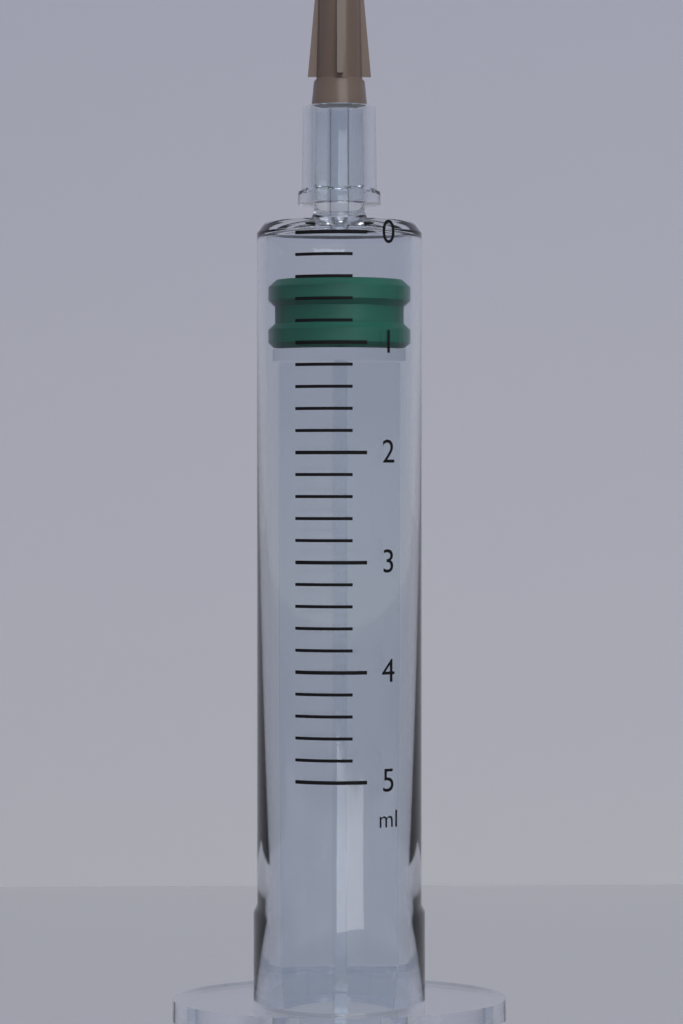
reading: 0.4 ml
